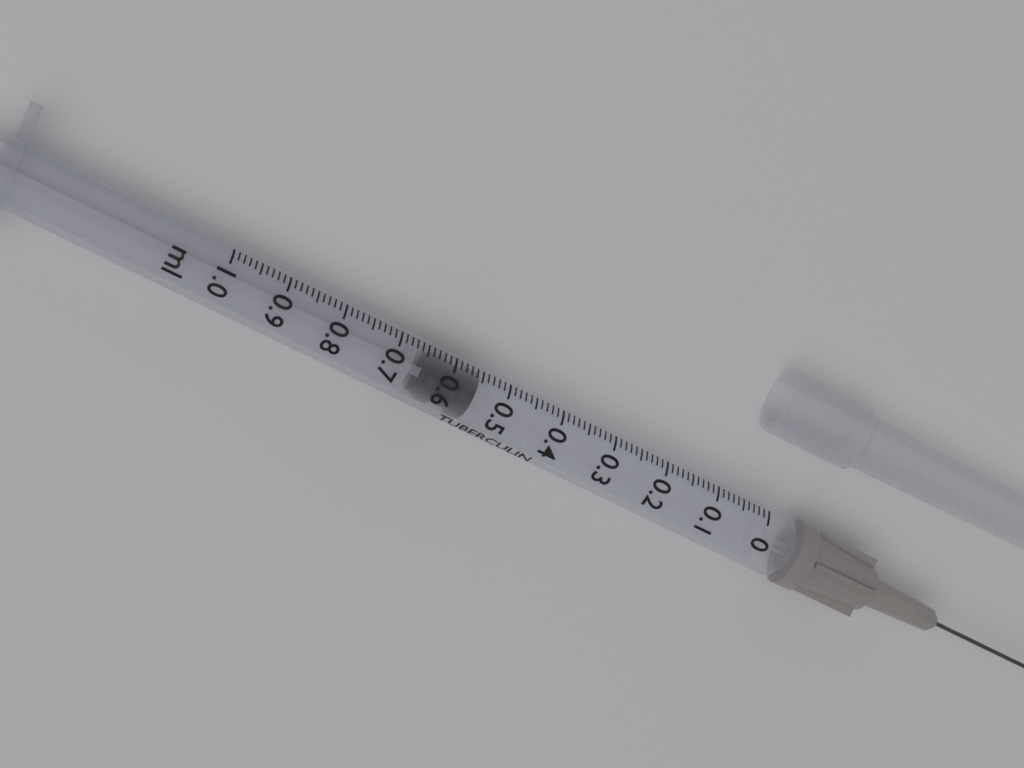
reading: 0.55 ml
